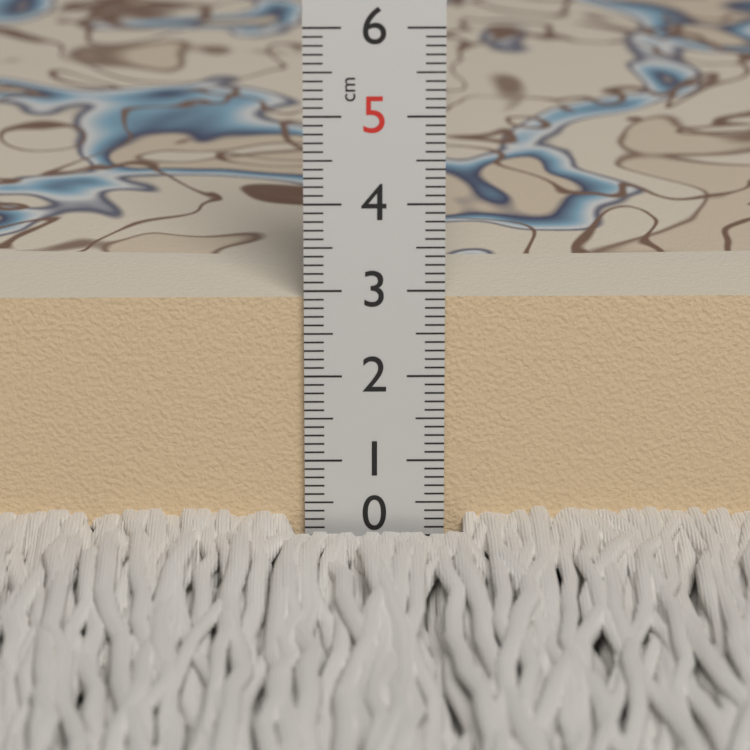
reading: 2.9 cm
